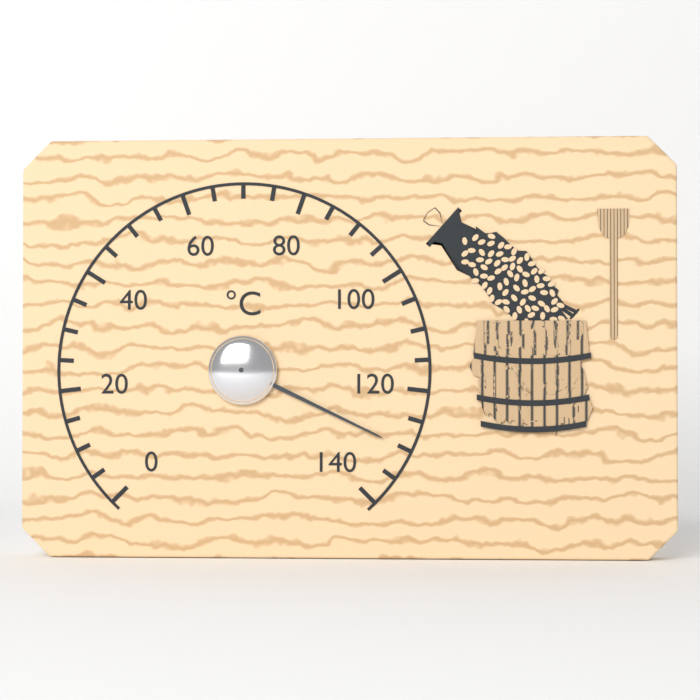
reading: 130 °C
